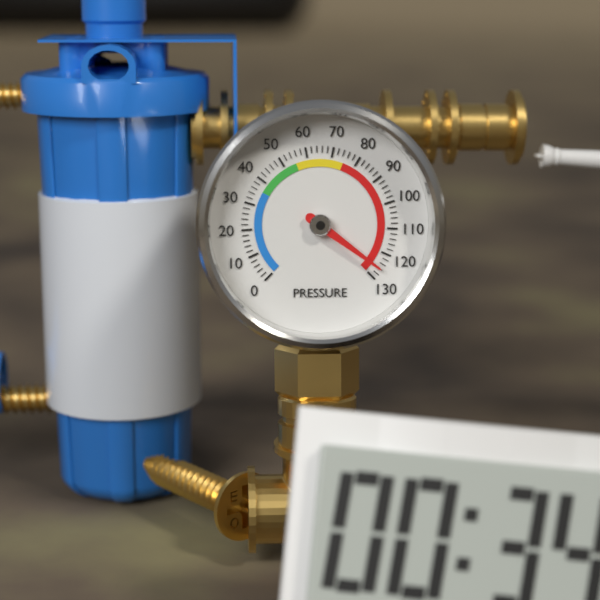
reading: 126 (no unit)
